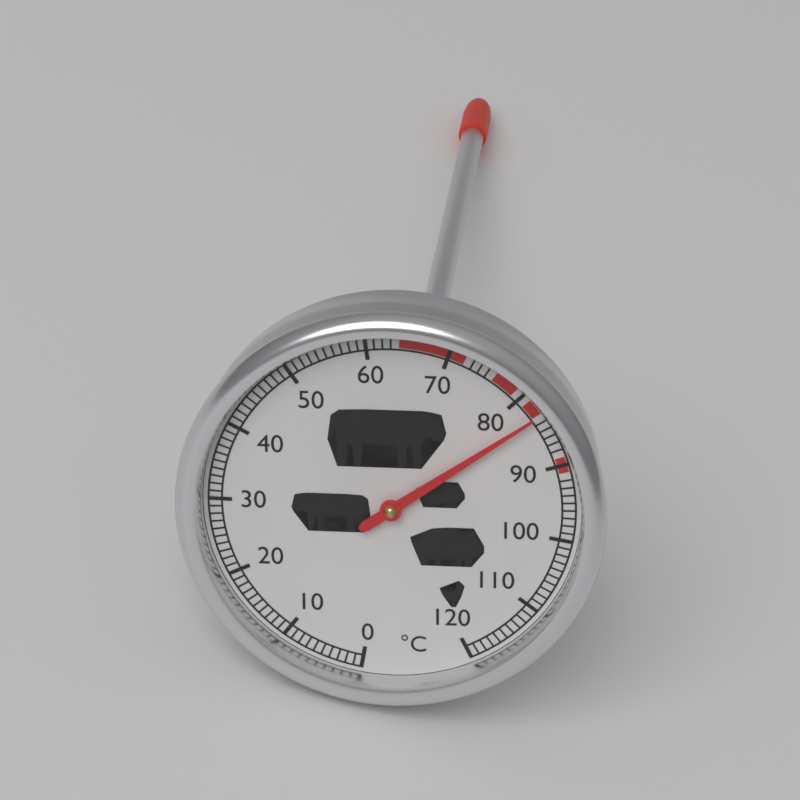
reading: 83 °C
